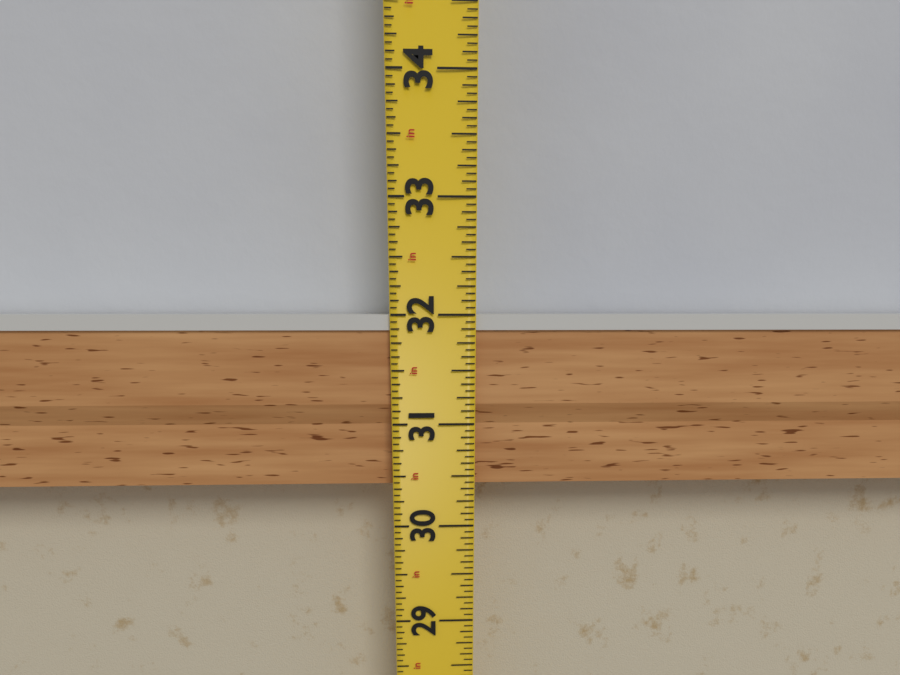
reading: 32.0000 in
